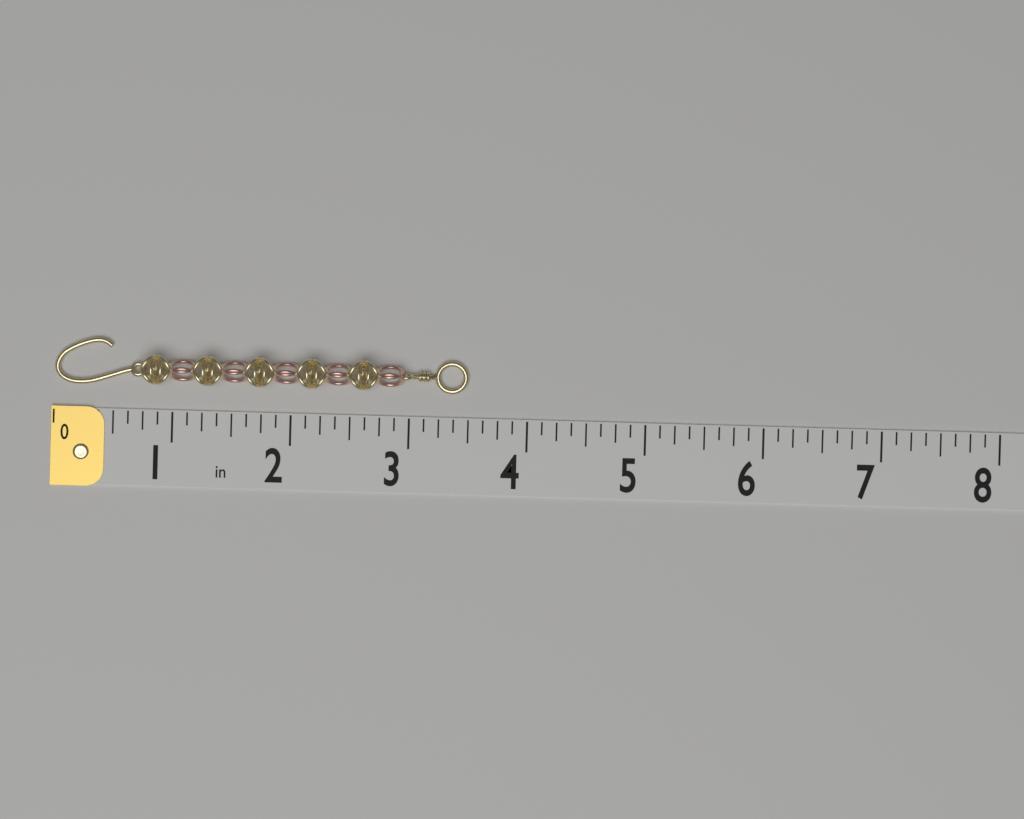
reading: 3.500 in
